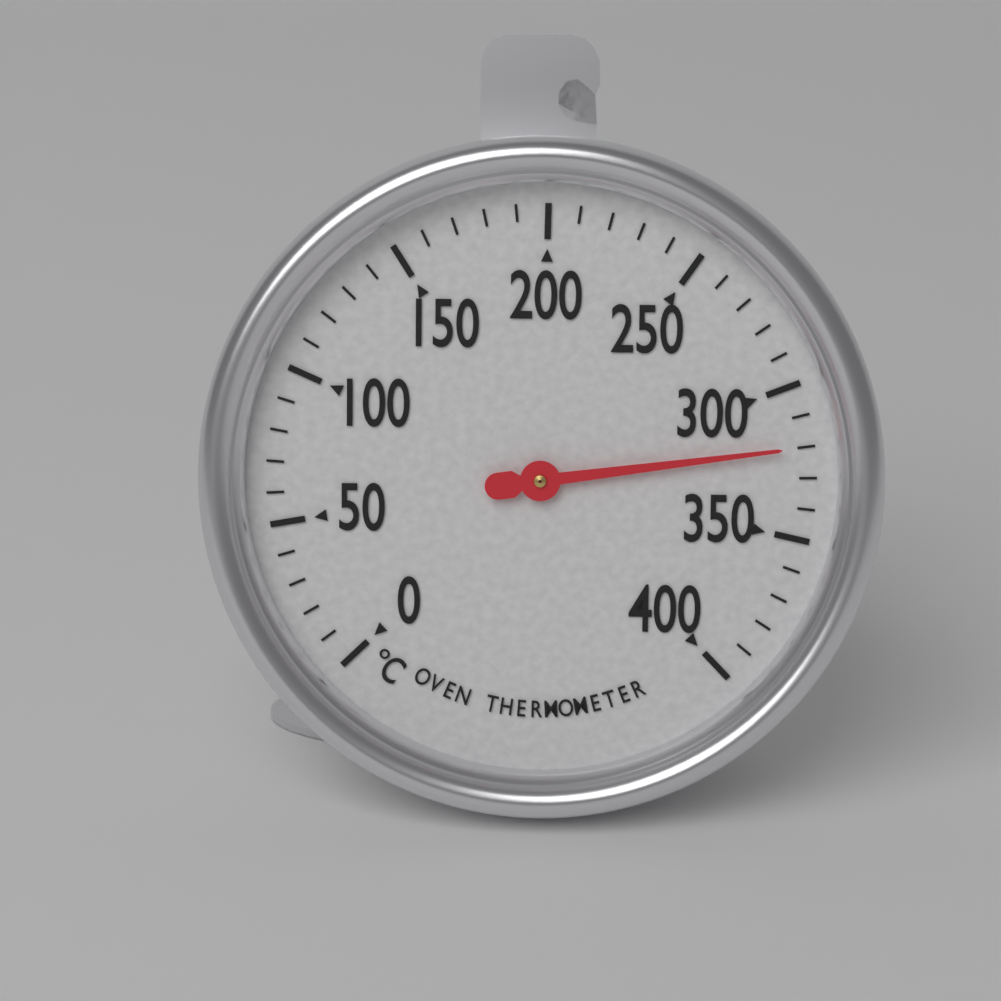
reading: 320 °C
